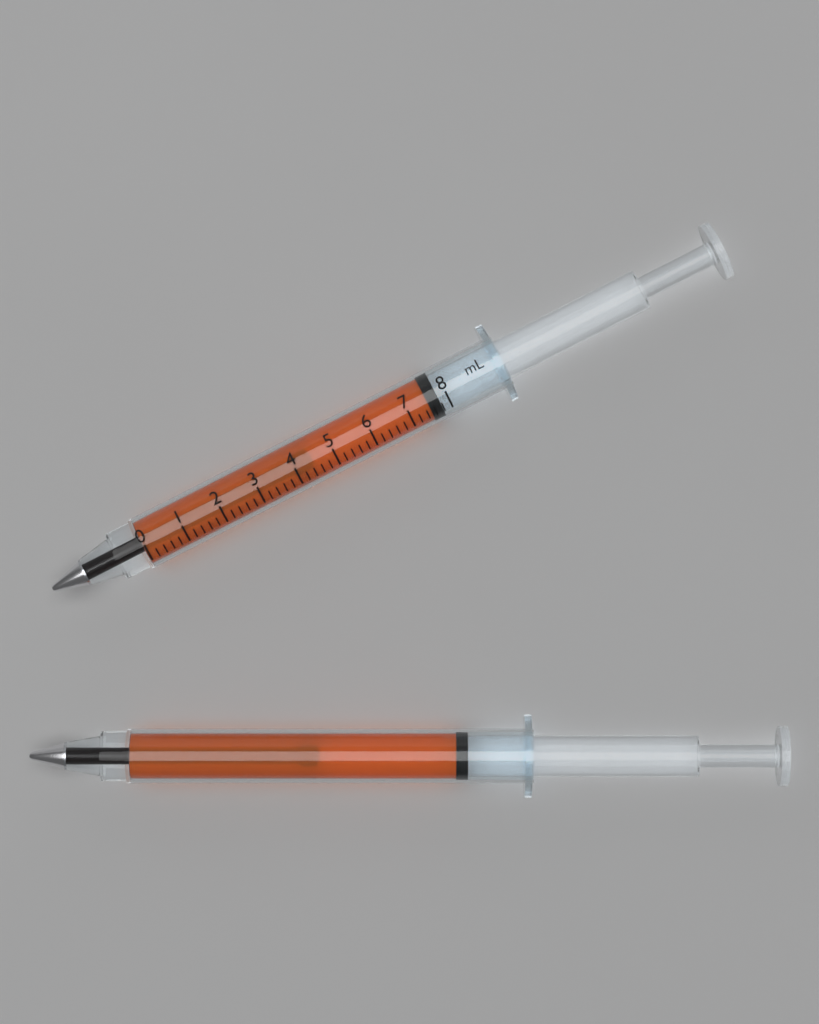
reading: 7.5 mL
